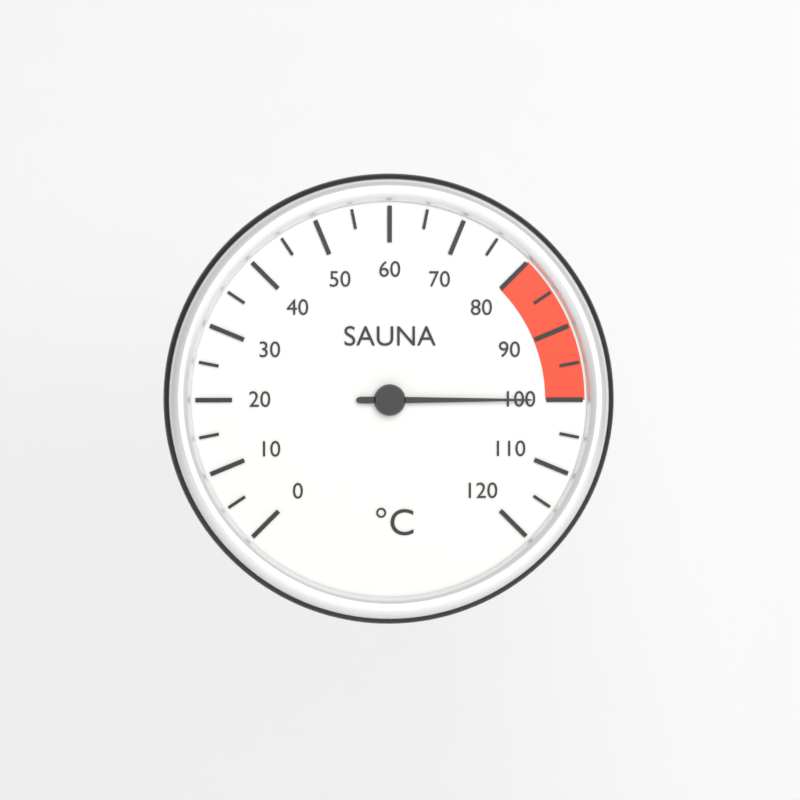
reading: 100 °C
